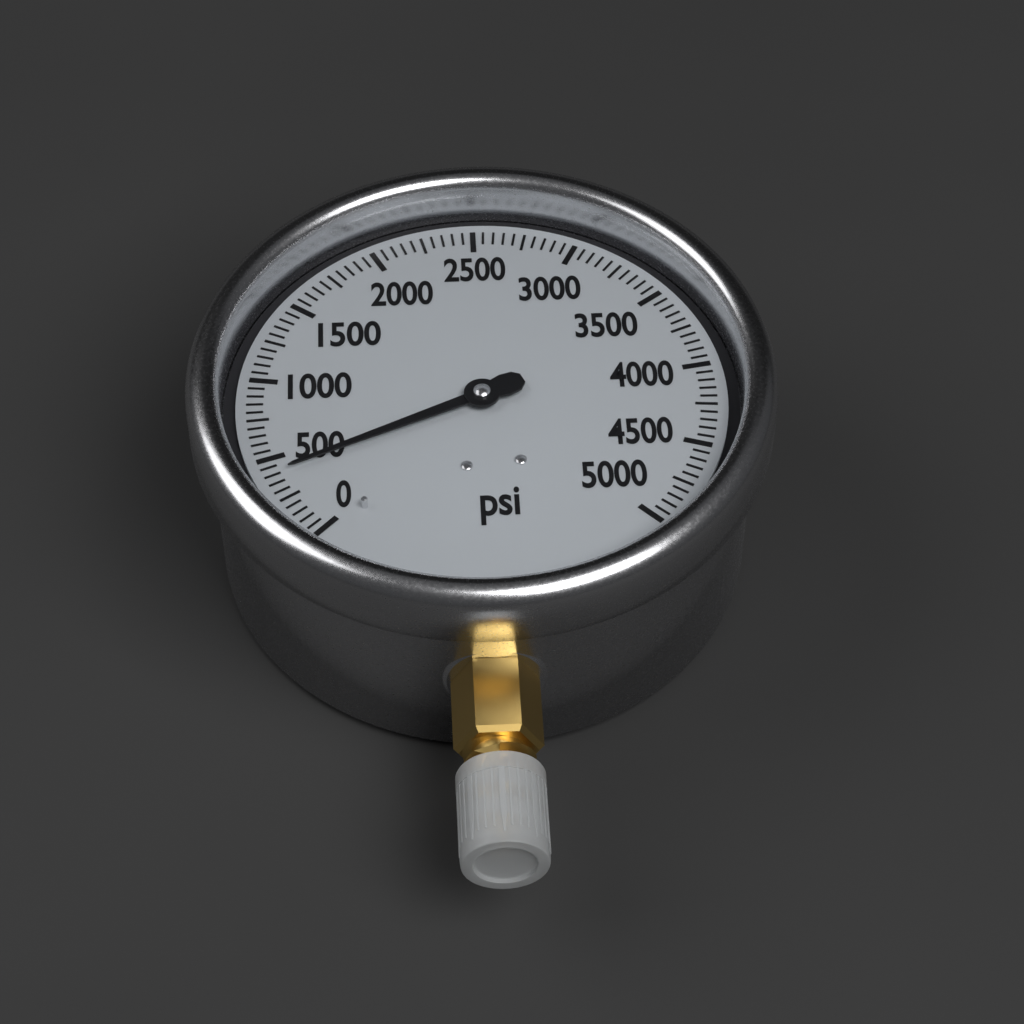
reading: 400 psi
